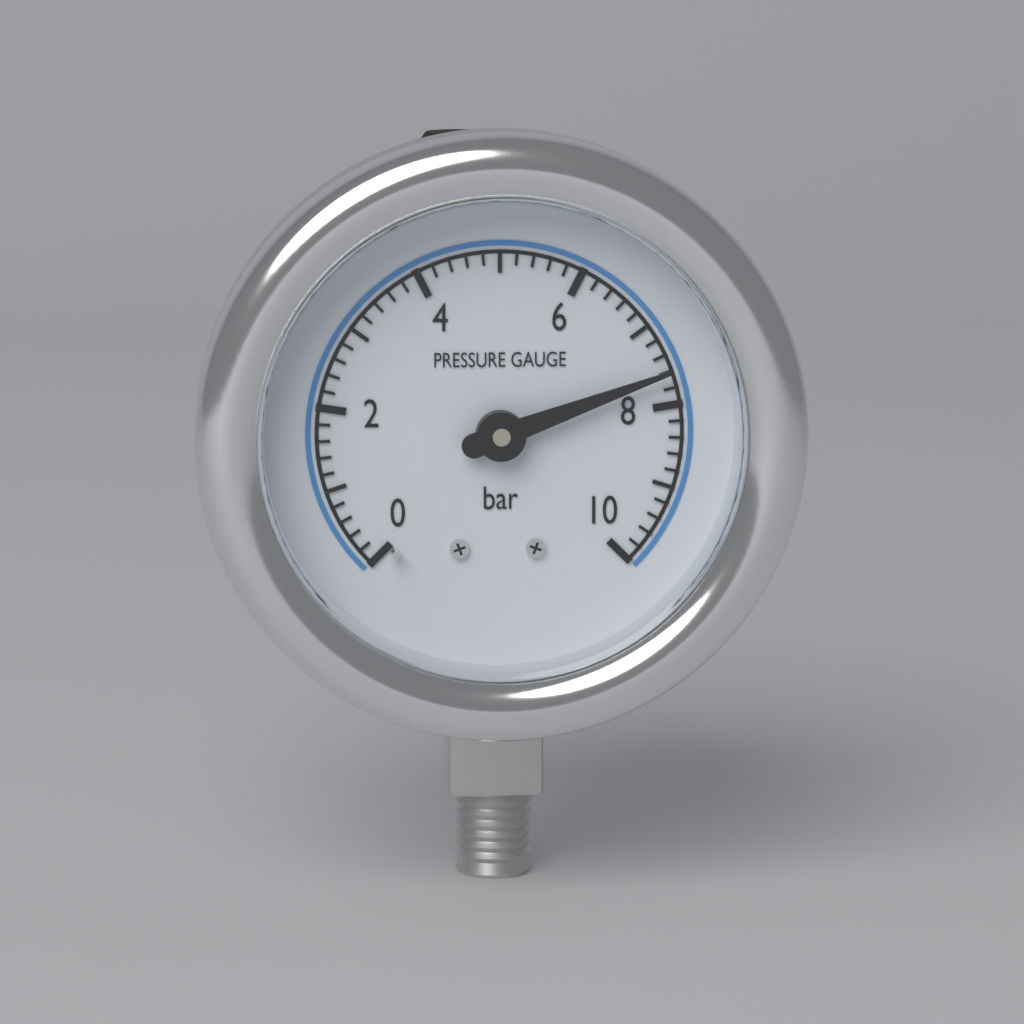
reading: 7.6 bar
